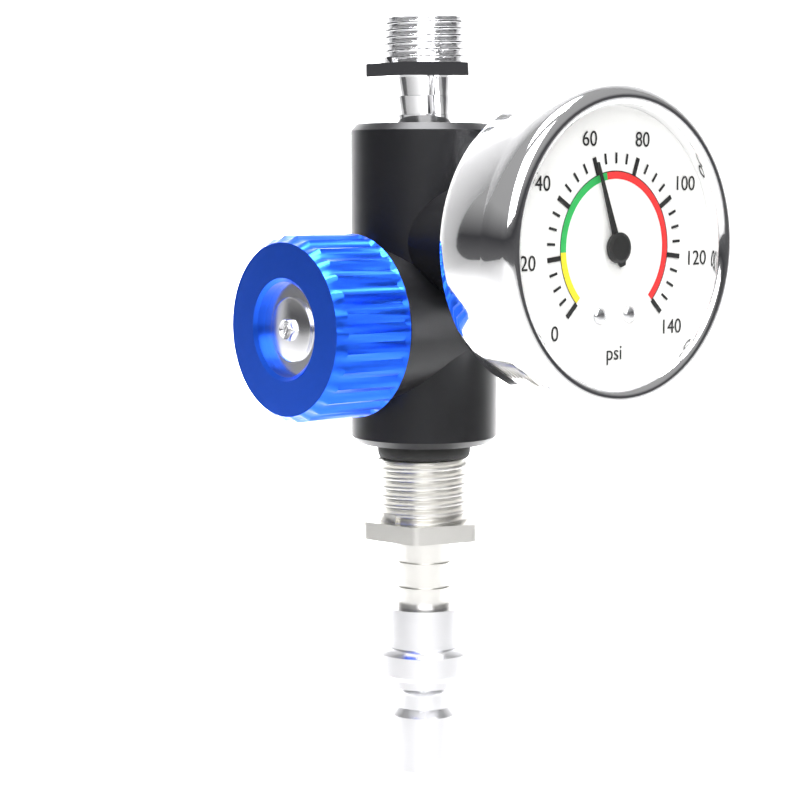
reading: 60 psi
